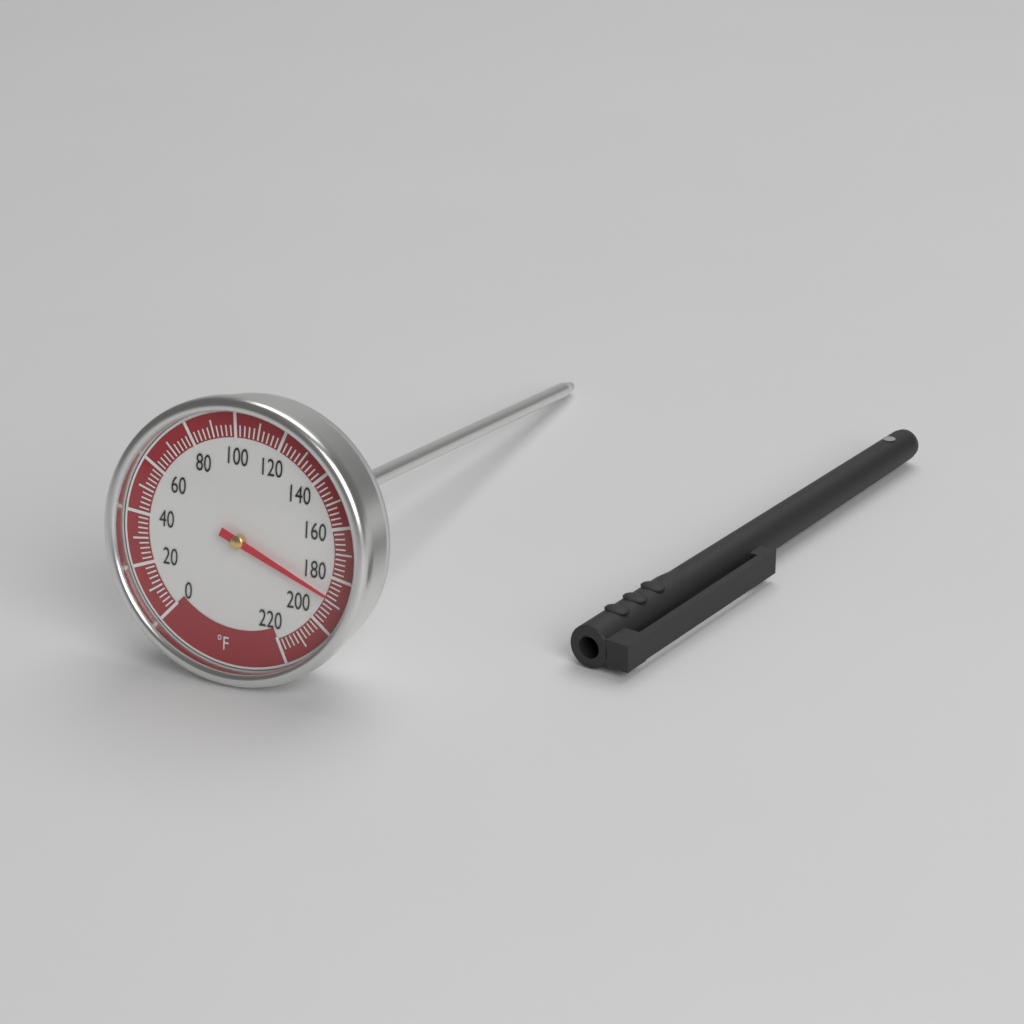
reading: 188 °F
